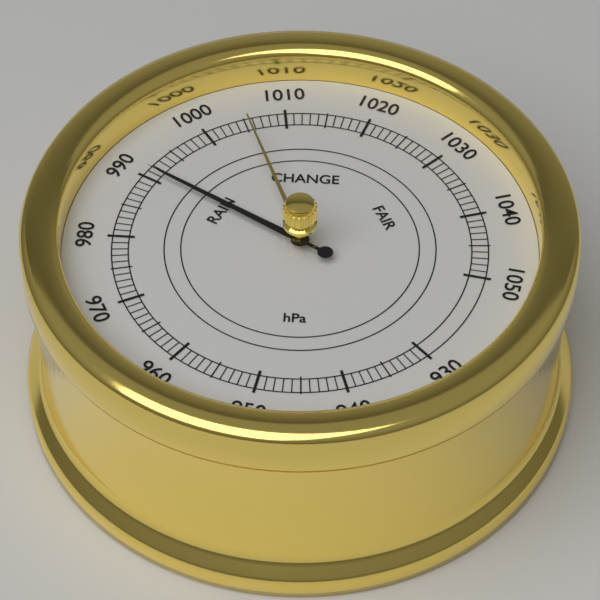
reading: 991 hPa
